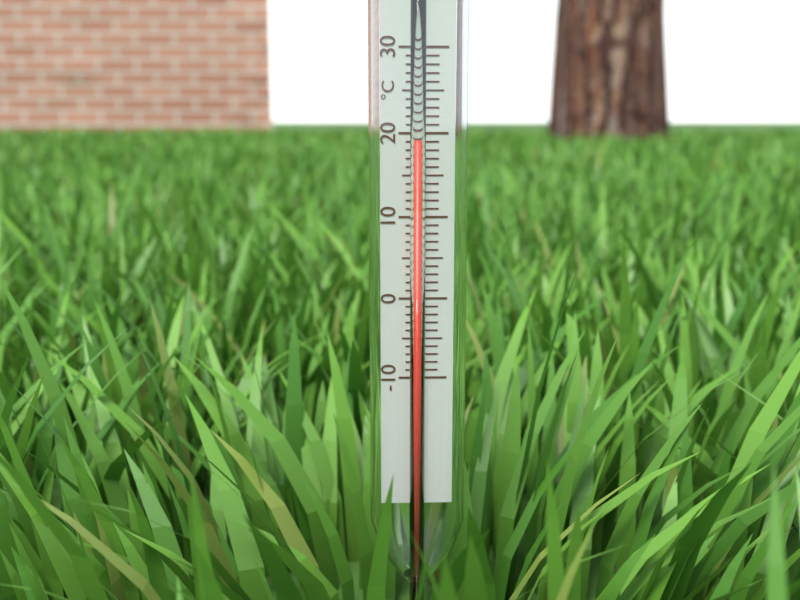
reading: 19 °C
